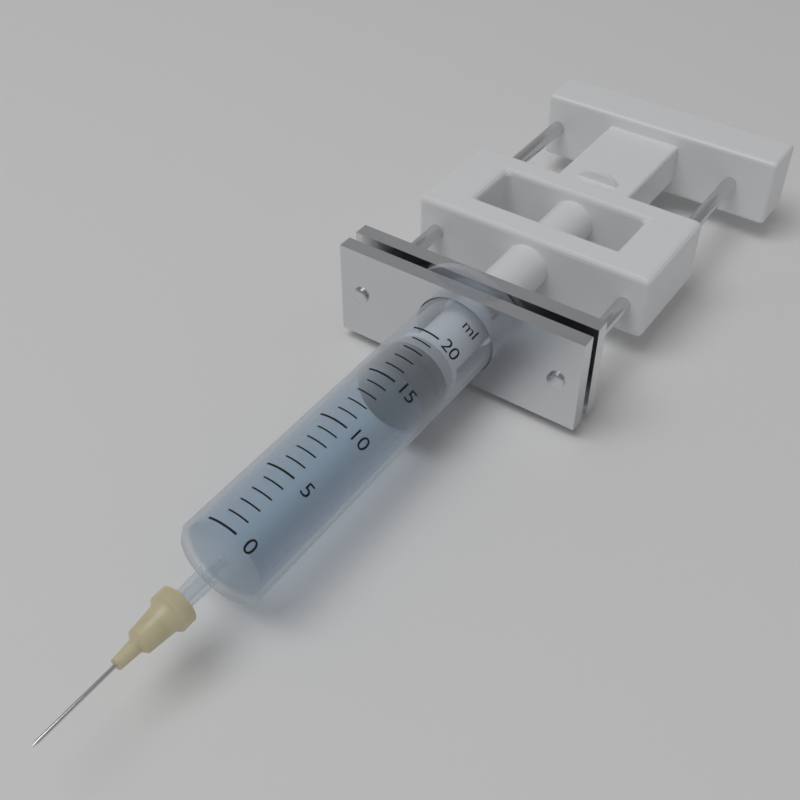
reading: 16 ml
